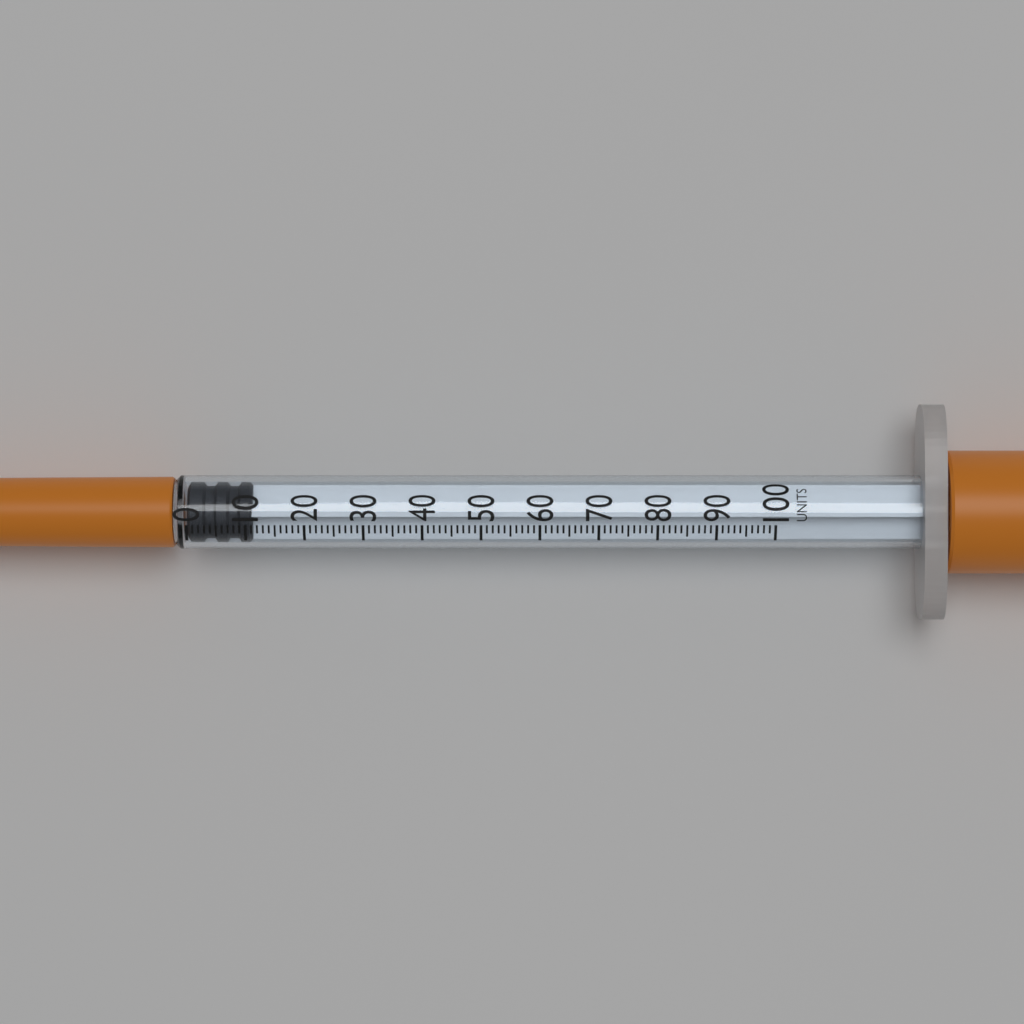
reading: 0 UNITS
